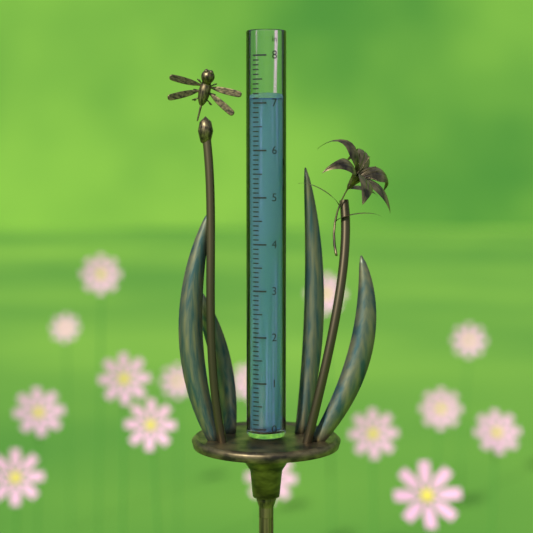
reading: 7.1 in
